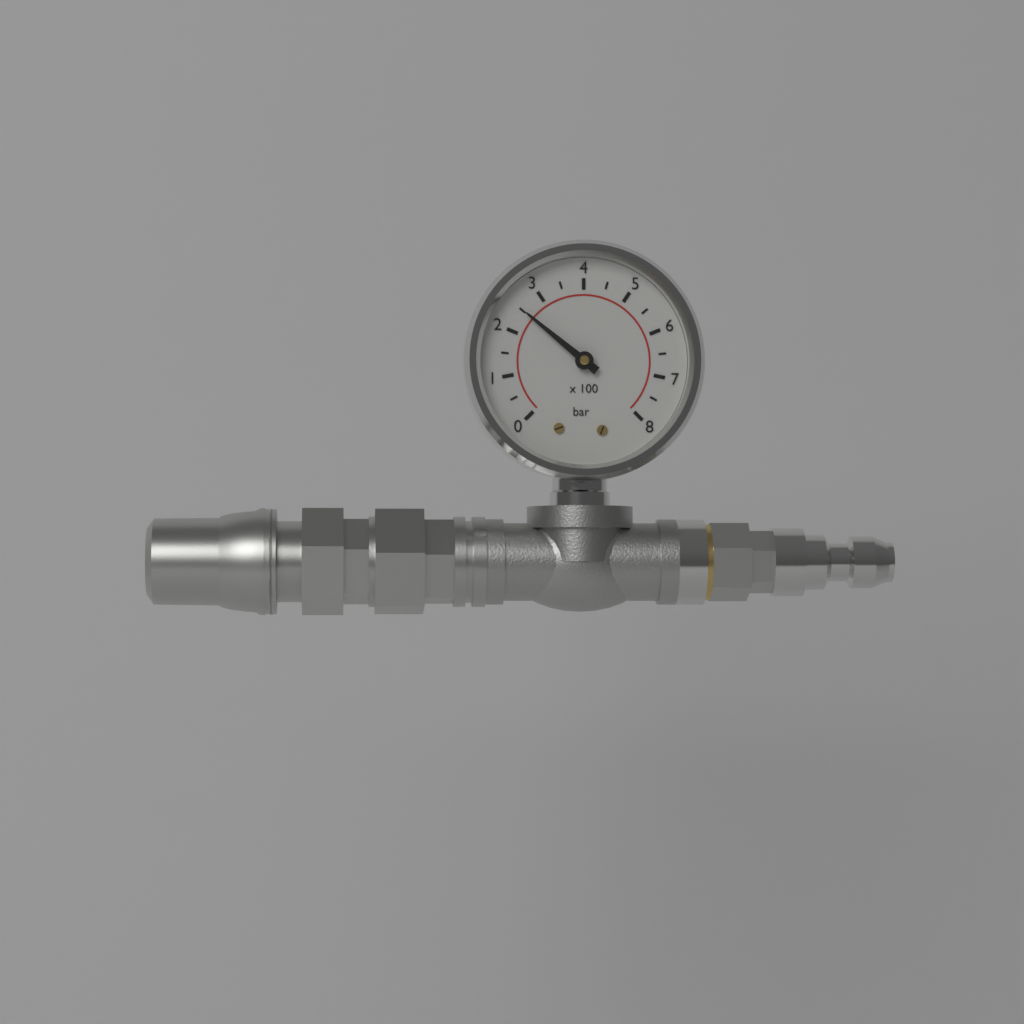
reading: 250 bar
